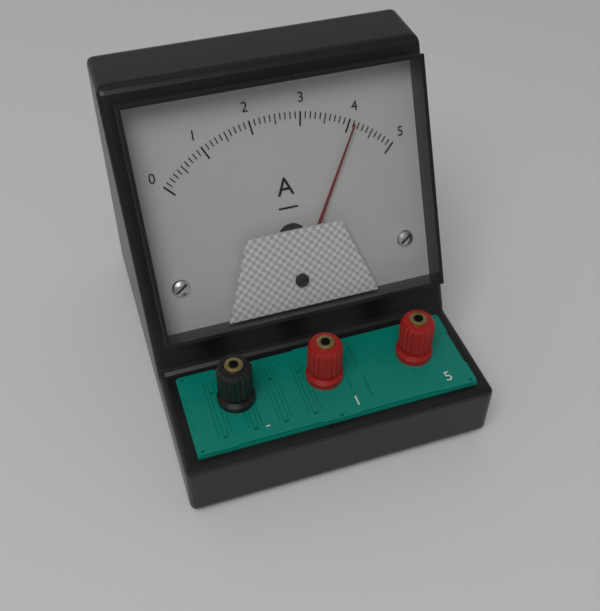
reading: 4.1 A
